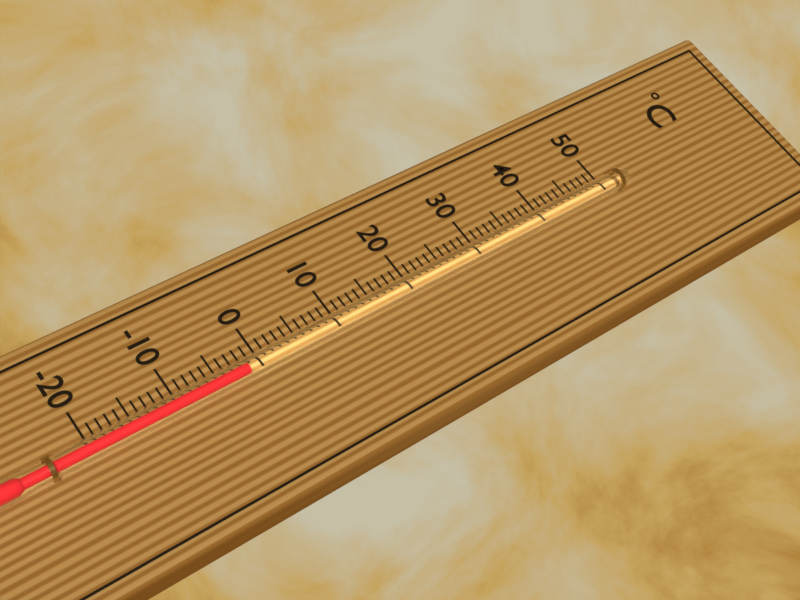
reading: -2 °C
